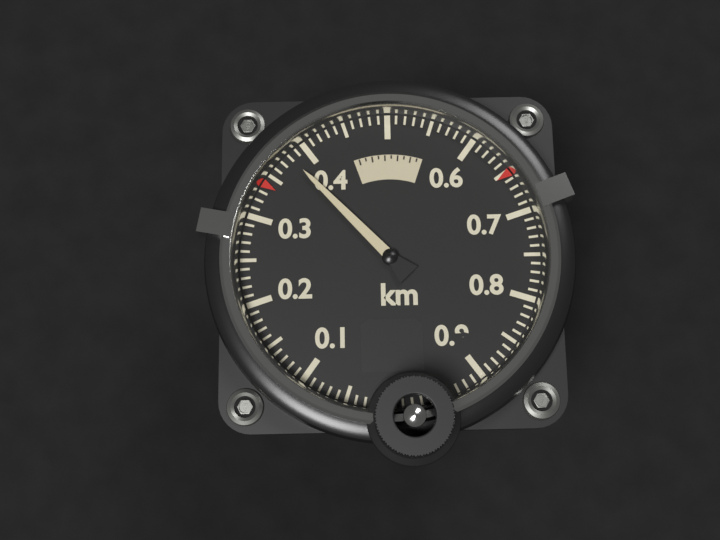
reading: 0.38 km
